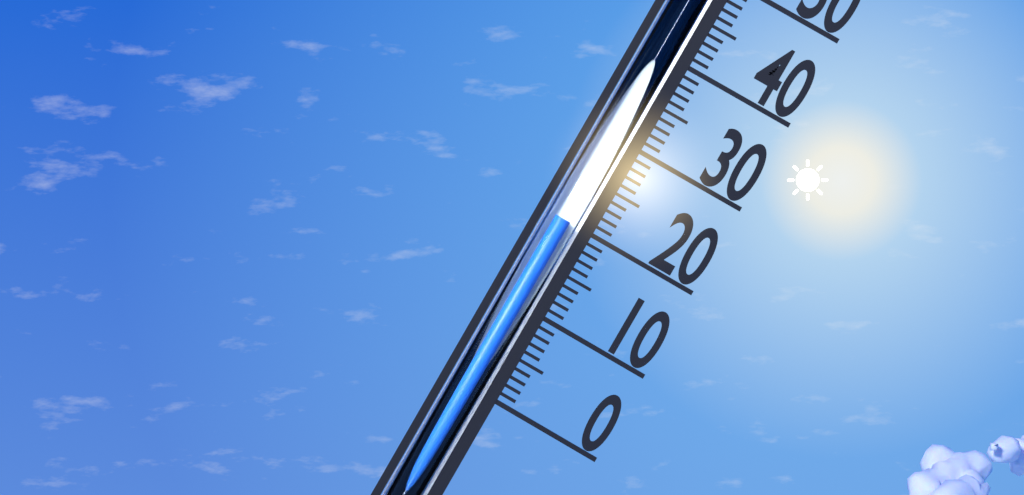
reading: 20 (no unit)
